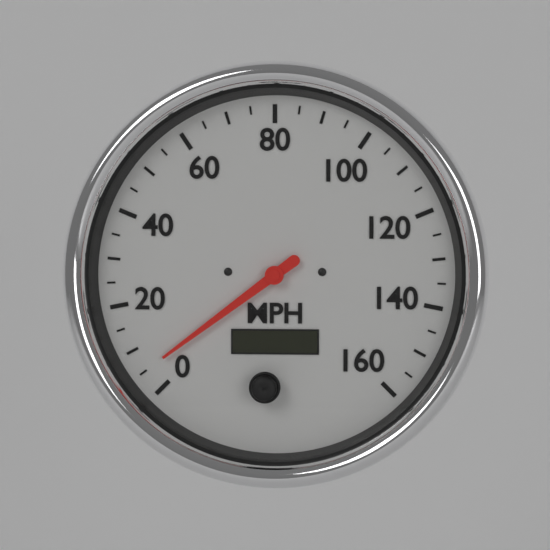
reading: 5 MPH
